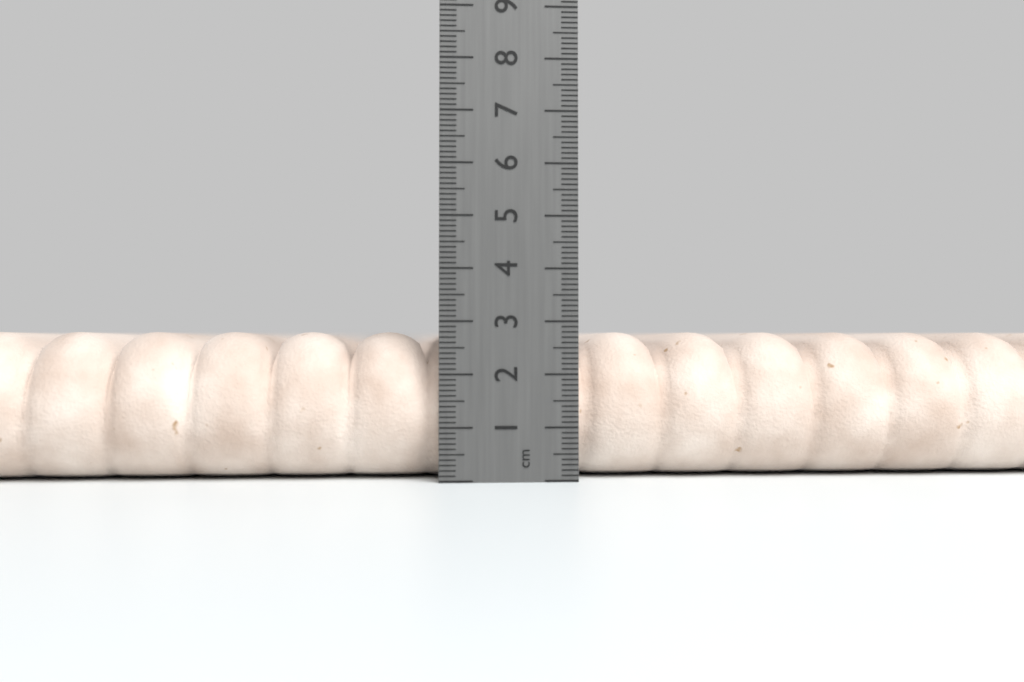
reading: 2.8 cm
